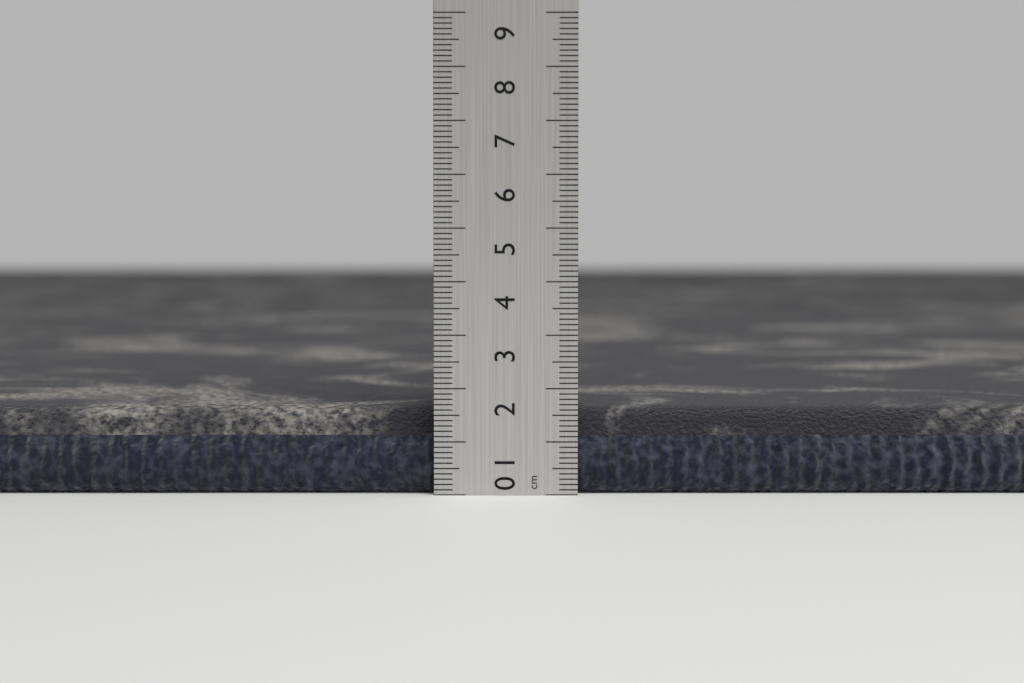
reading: 1.6 cm
